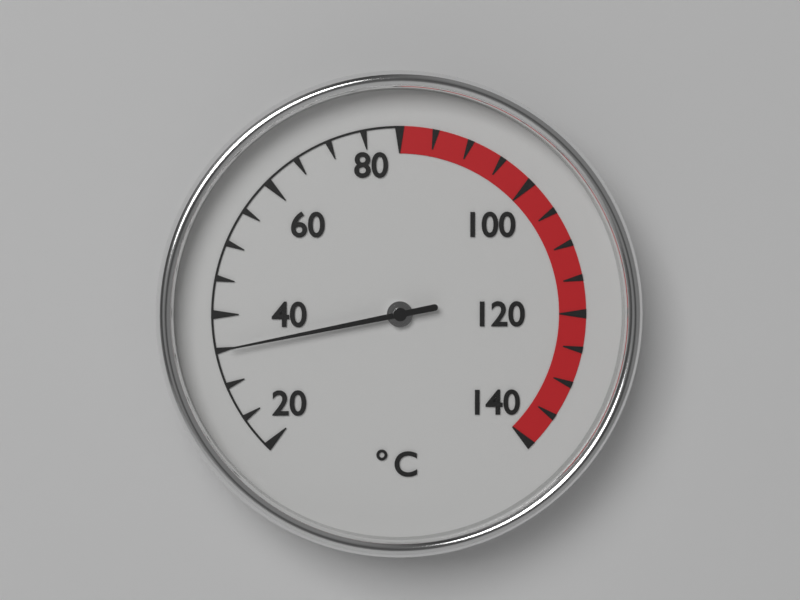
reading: 35 °C
